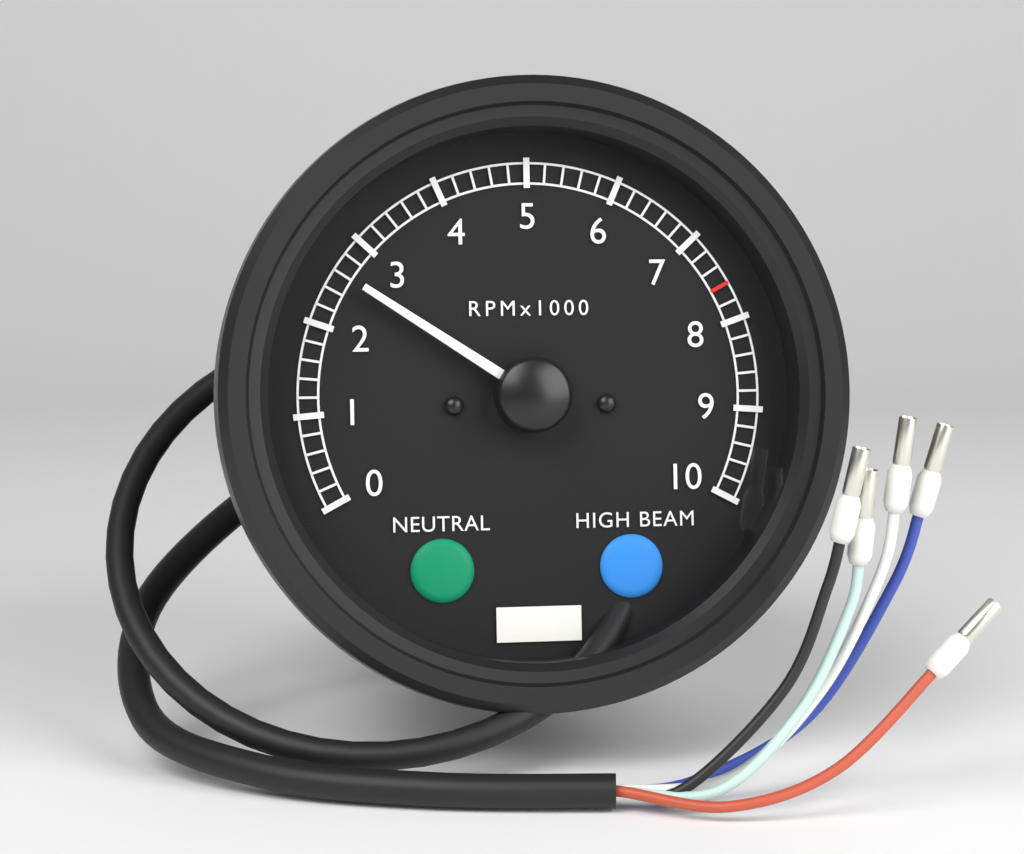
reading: 2600 RPM
